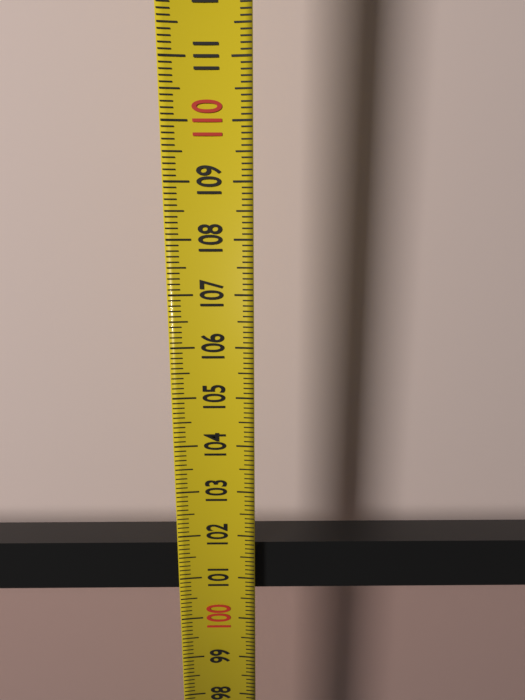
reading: 101.7 (no unit)
